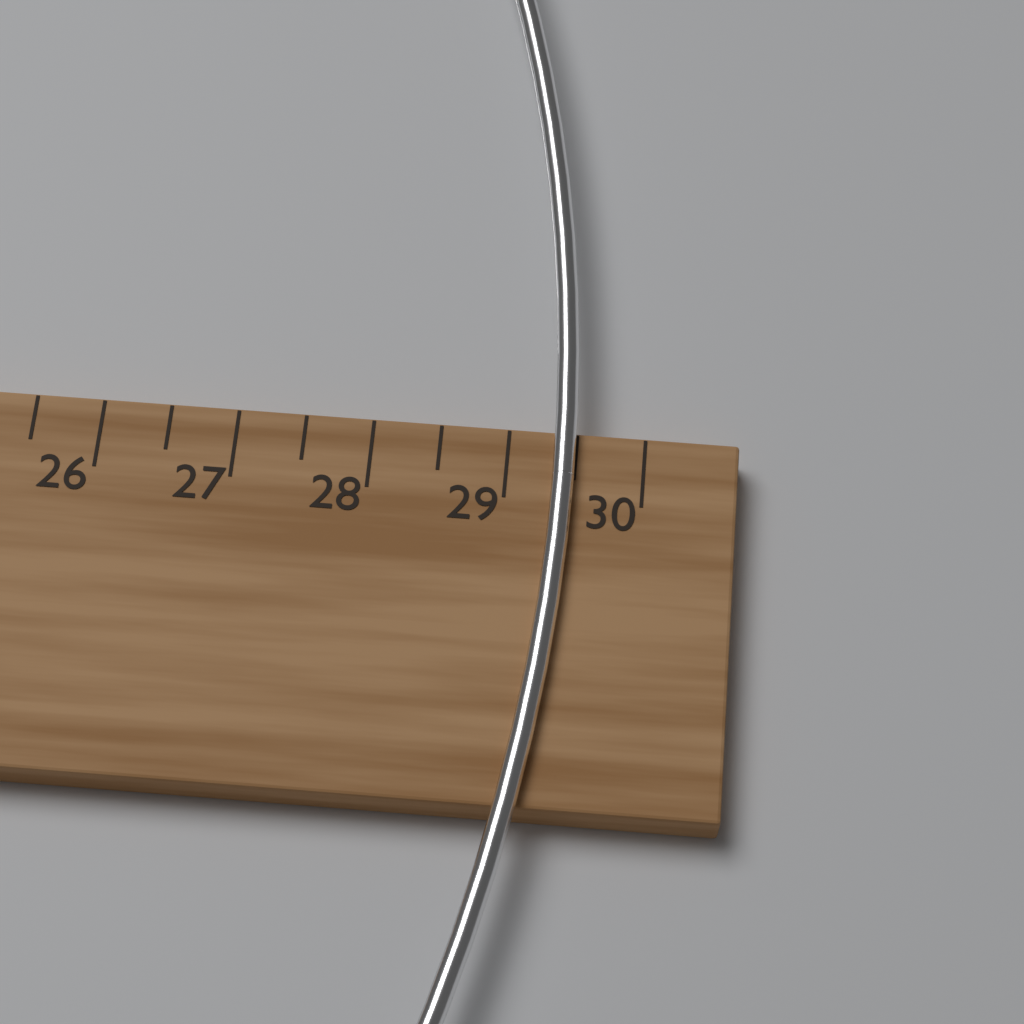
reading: 29.5 cm
